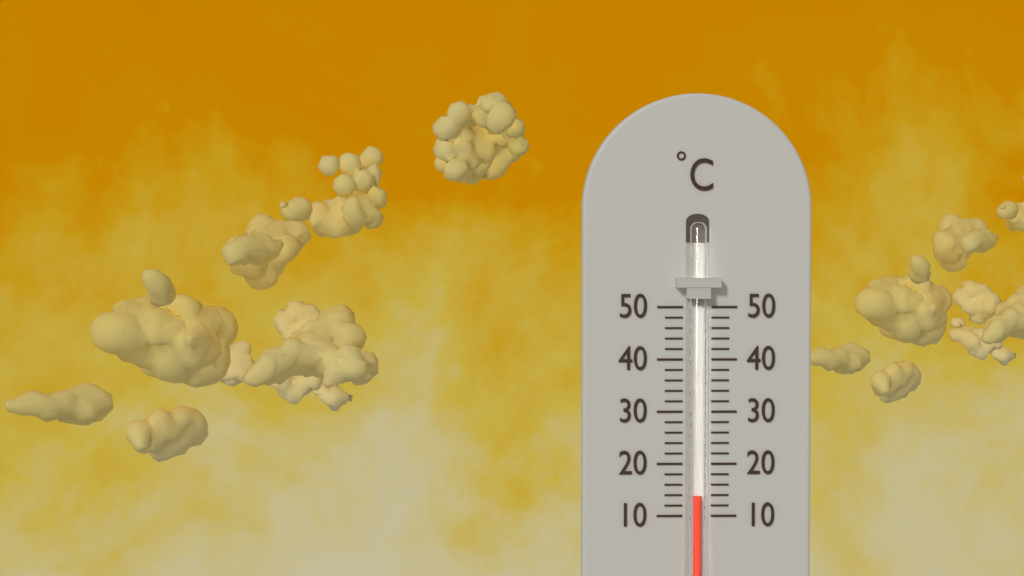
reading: 14 °C
